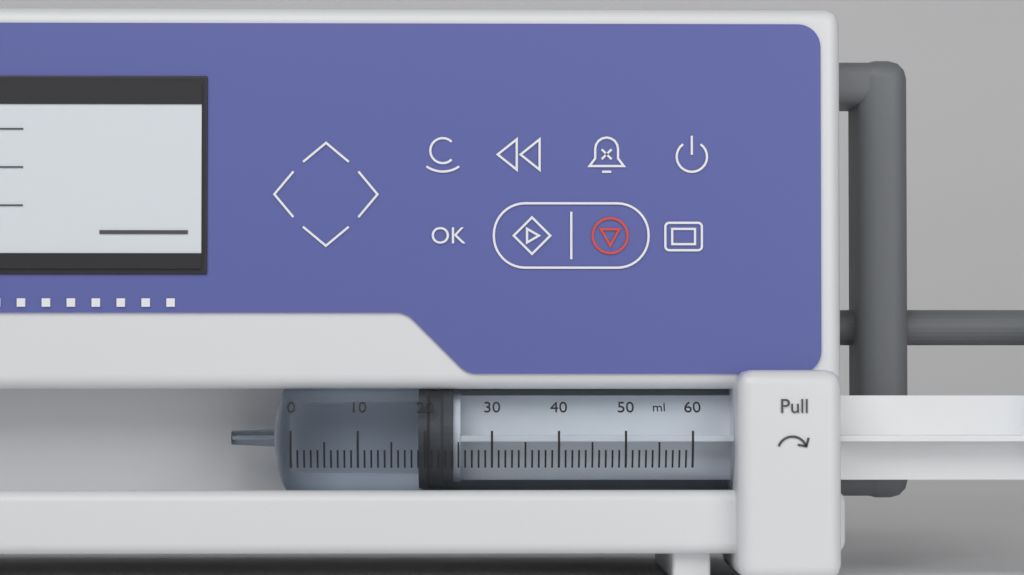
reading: 19 ml
